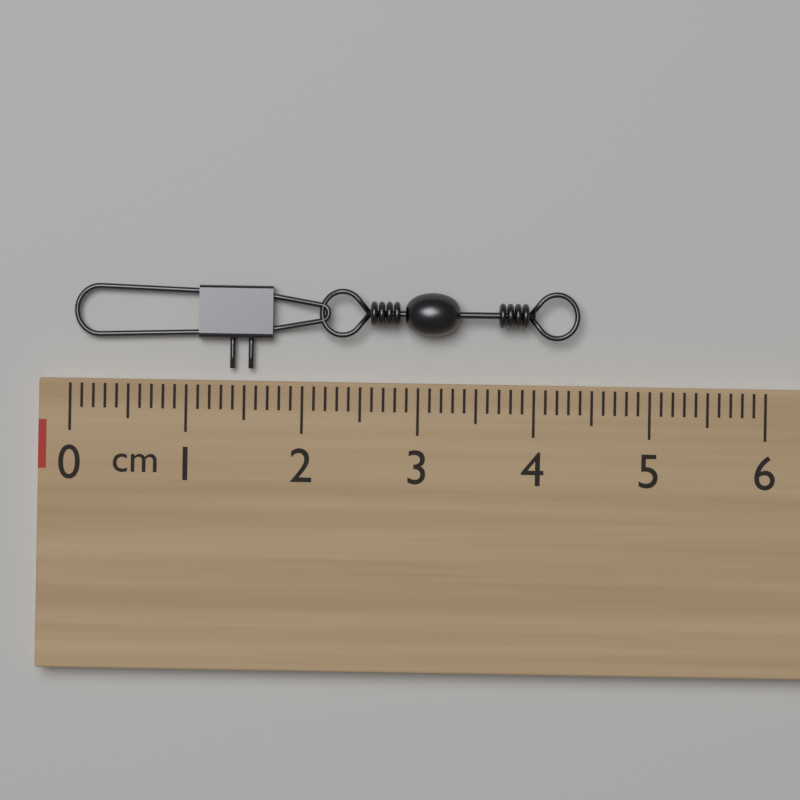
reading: 4.4 cm
